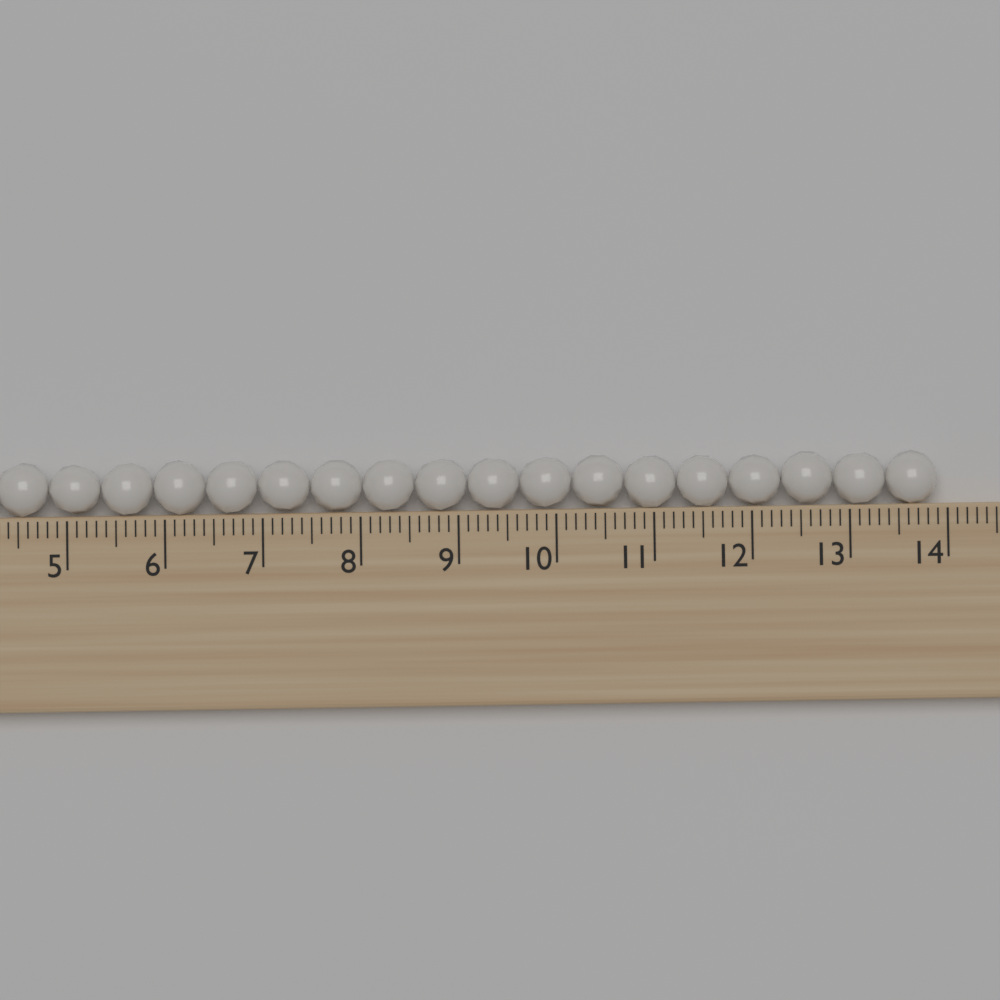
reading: 13.9 (no unit)
